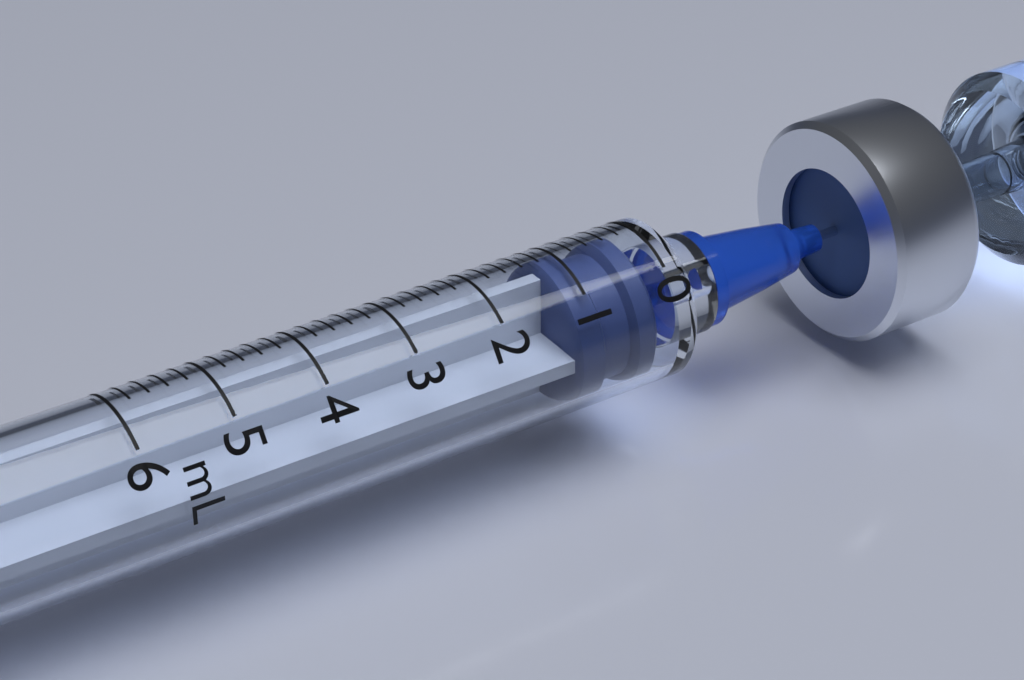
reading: 0.2 mL
